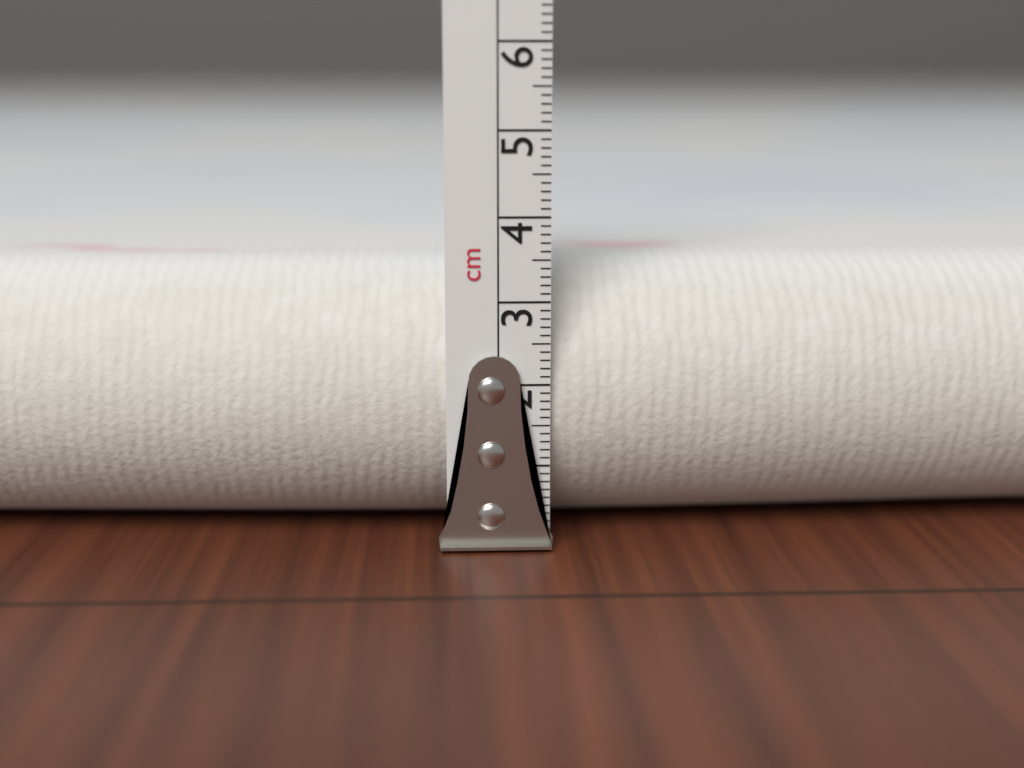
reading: 3.4 cm
